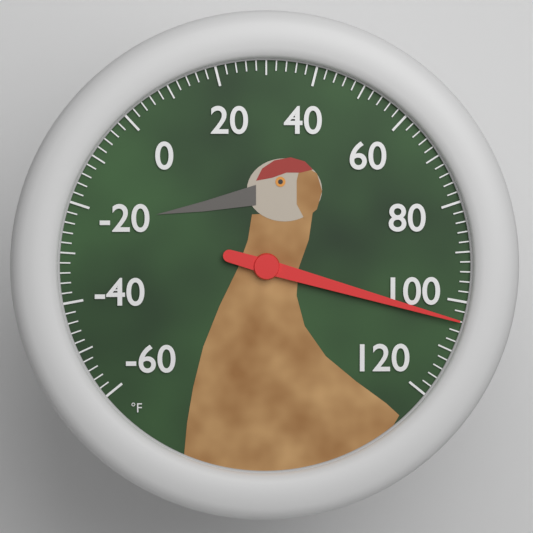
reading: 104 °F
